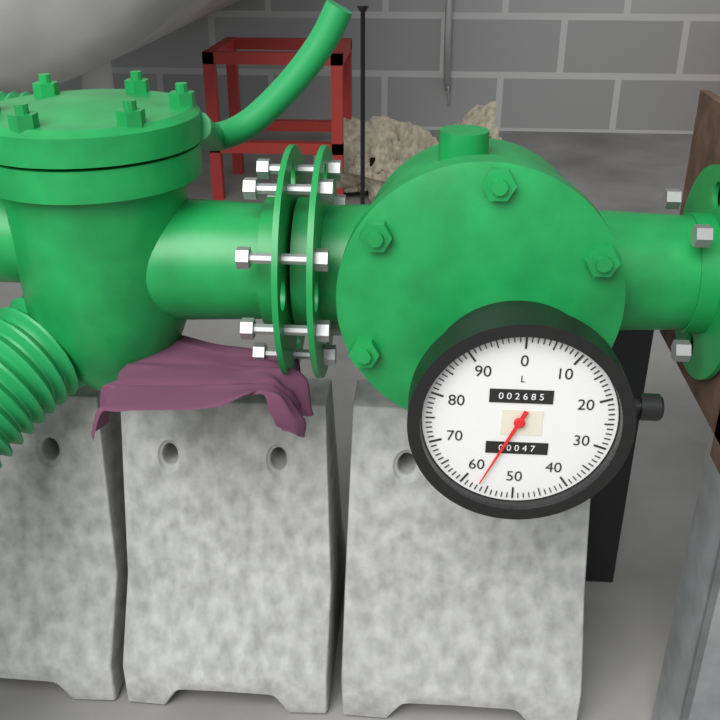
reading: 57 L
